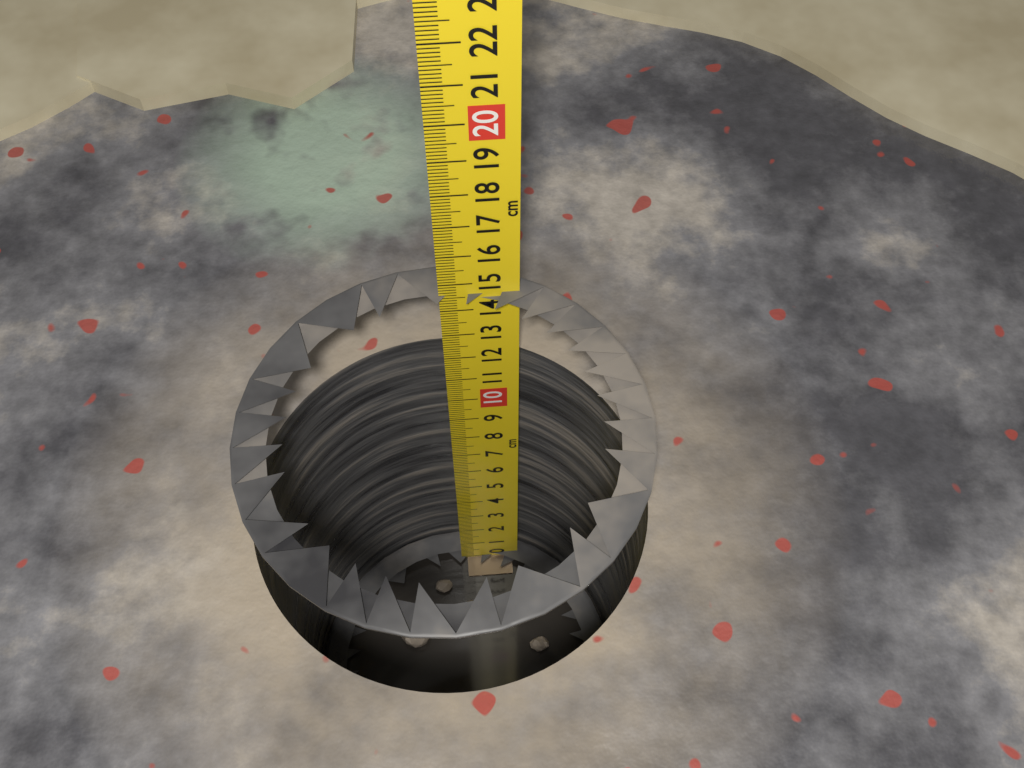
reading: 14.6 cm
